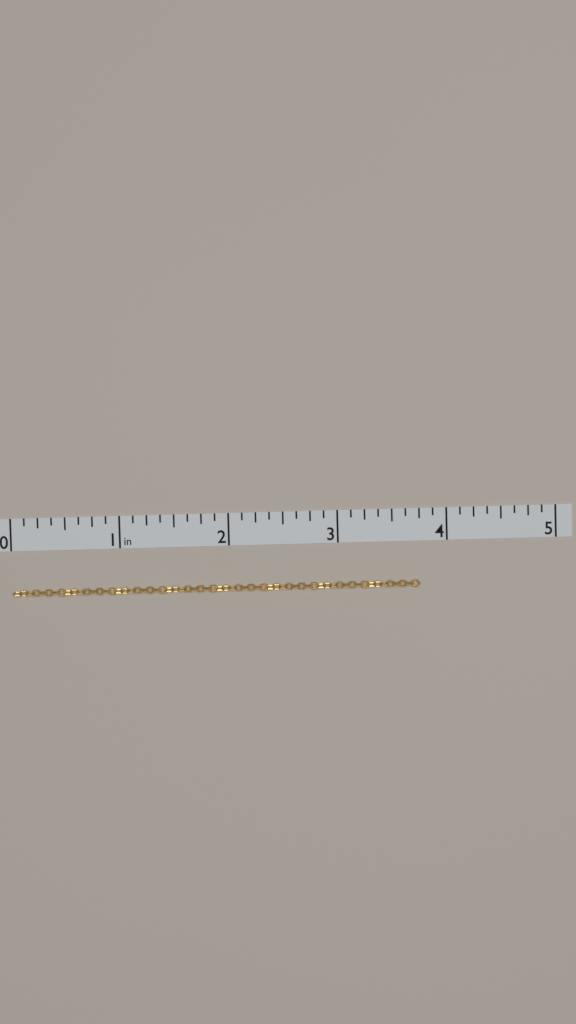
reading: 3.750 in
